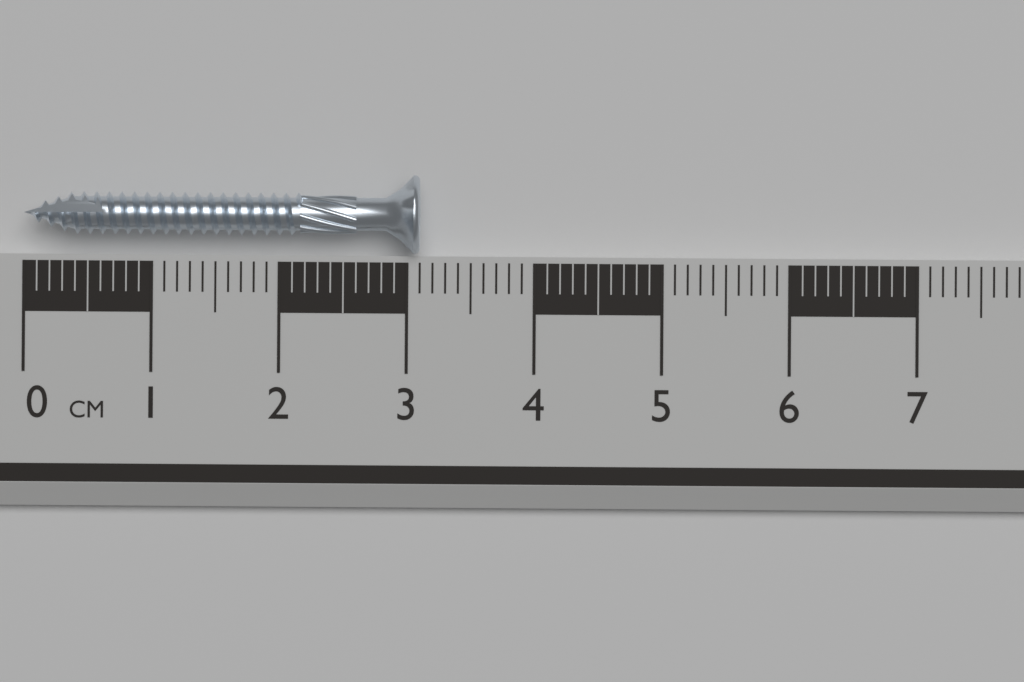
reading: 3.1 cm
